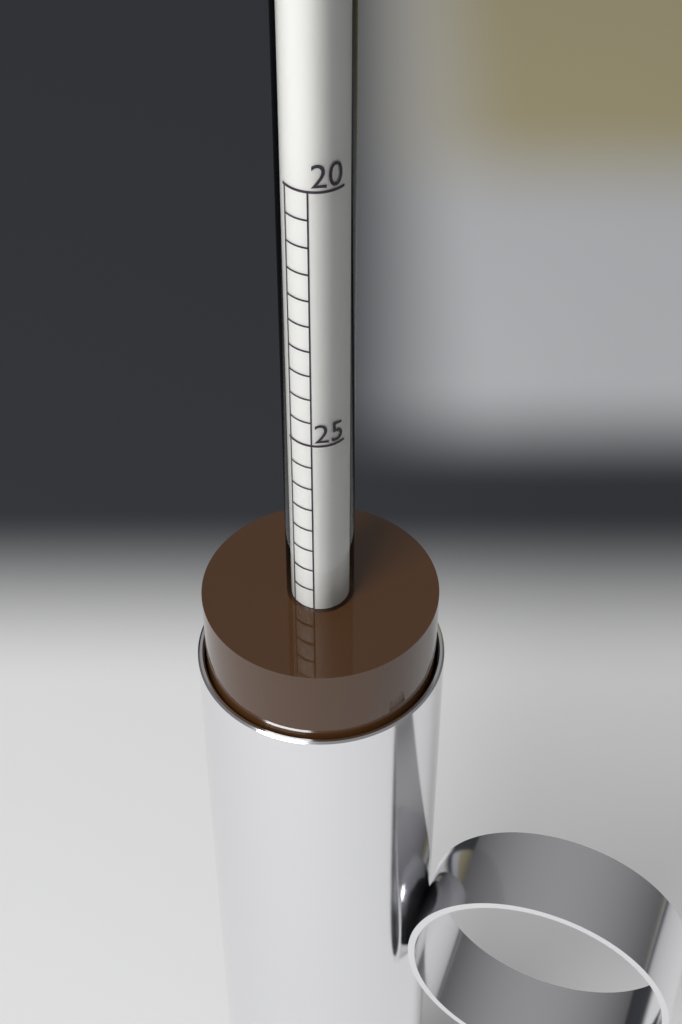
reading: 29.0 (no unit)
